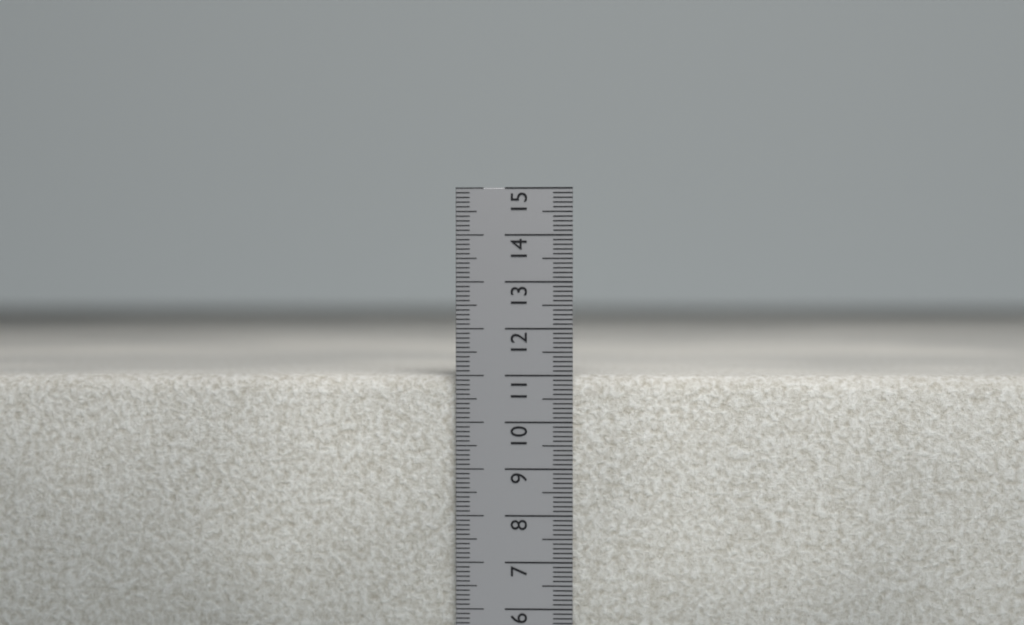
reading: 11.0 cm
